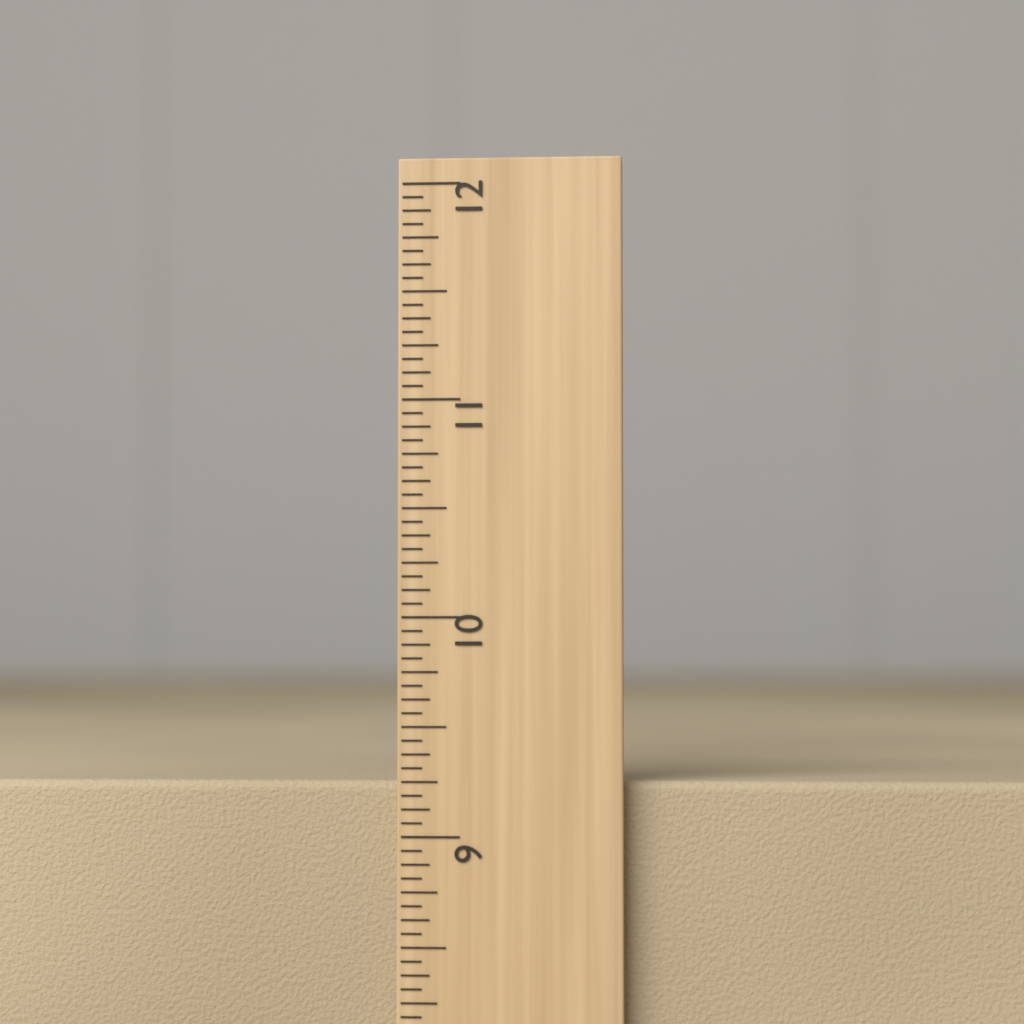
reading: 9.2500 inch
